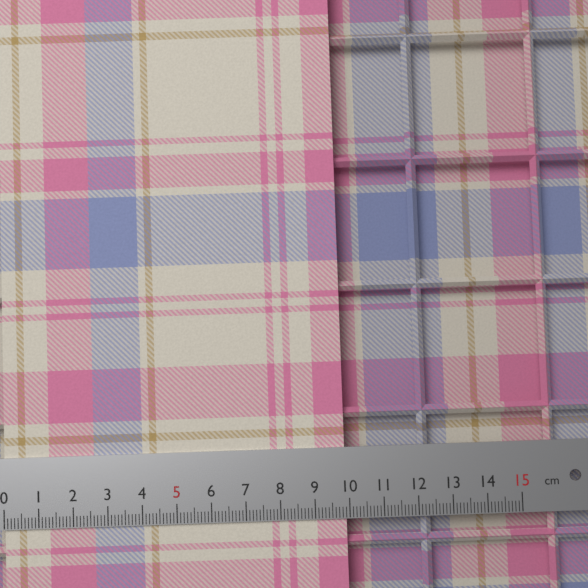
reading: 9.9 cm
